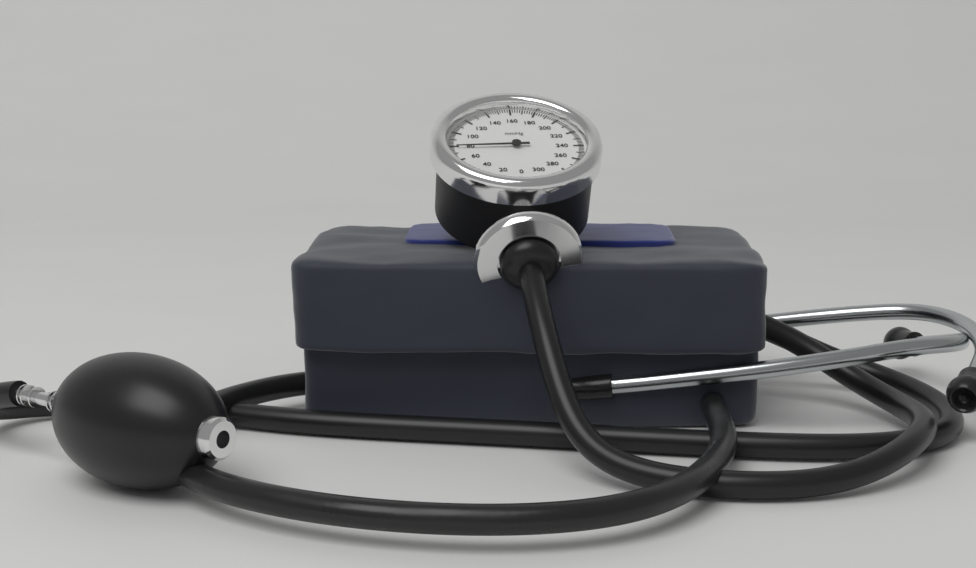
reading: 78 mmHg
